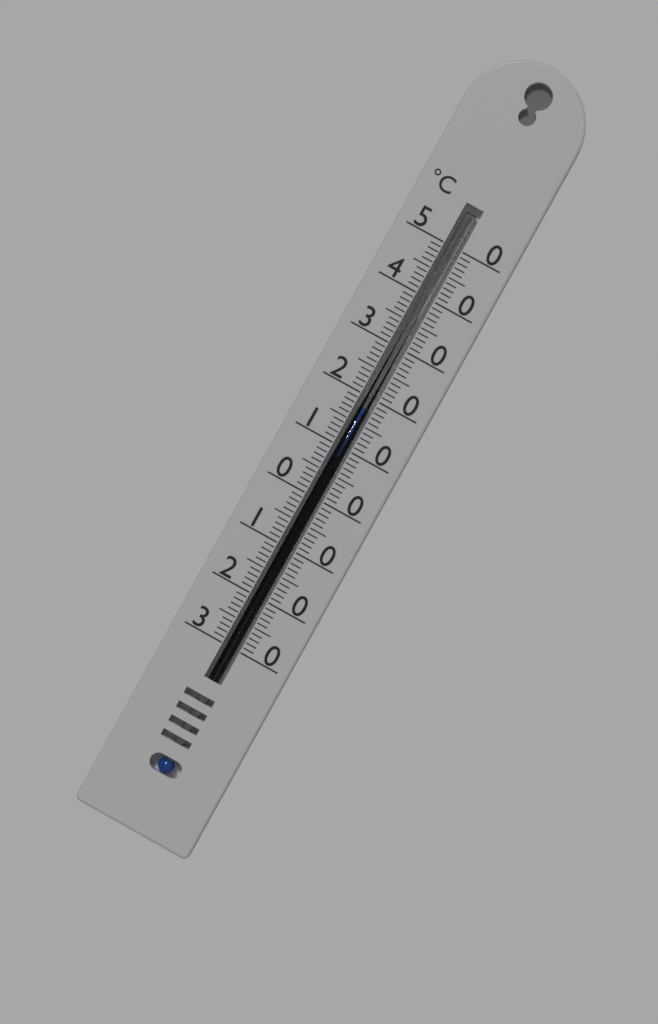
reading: 18 °C
